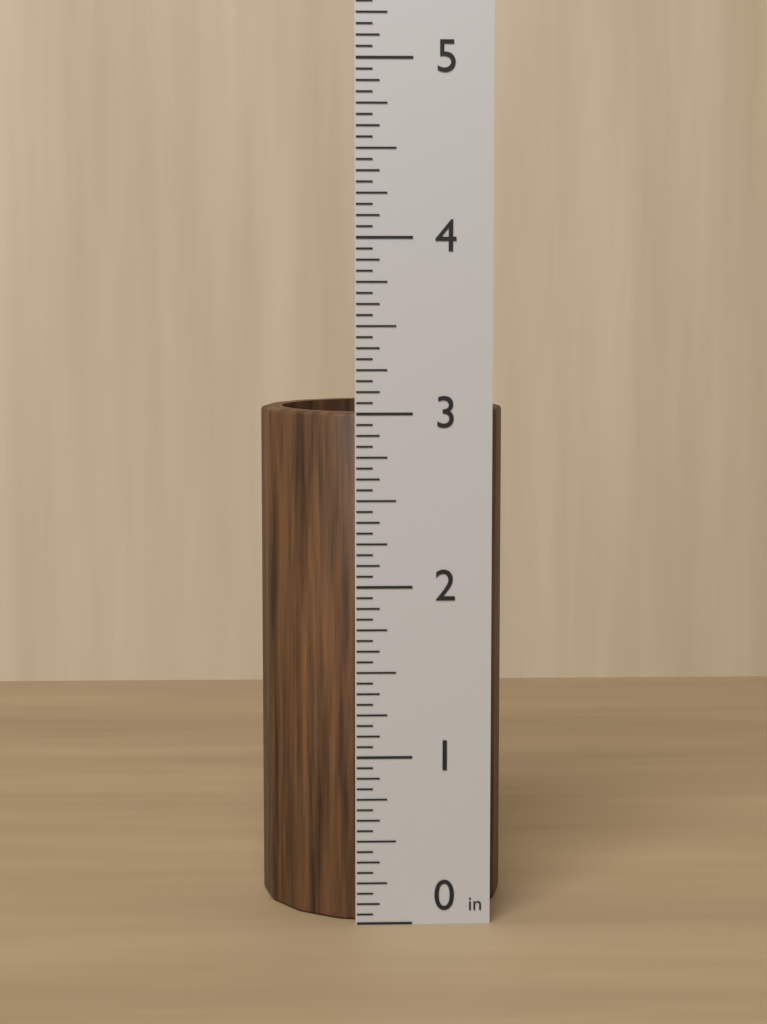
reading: 3.0000 in
